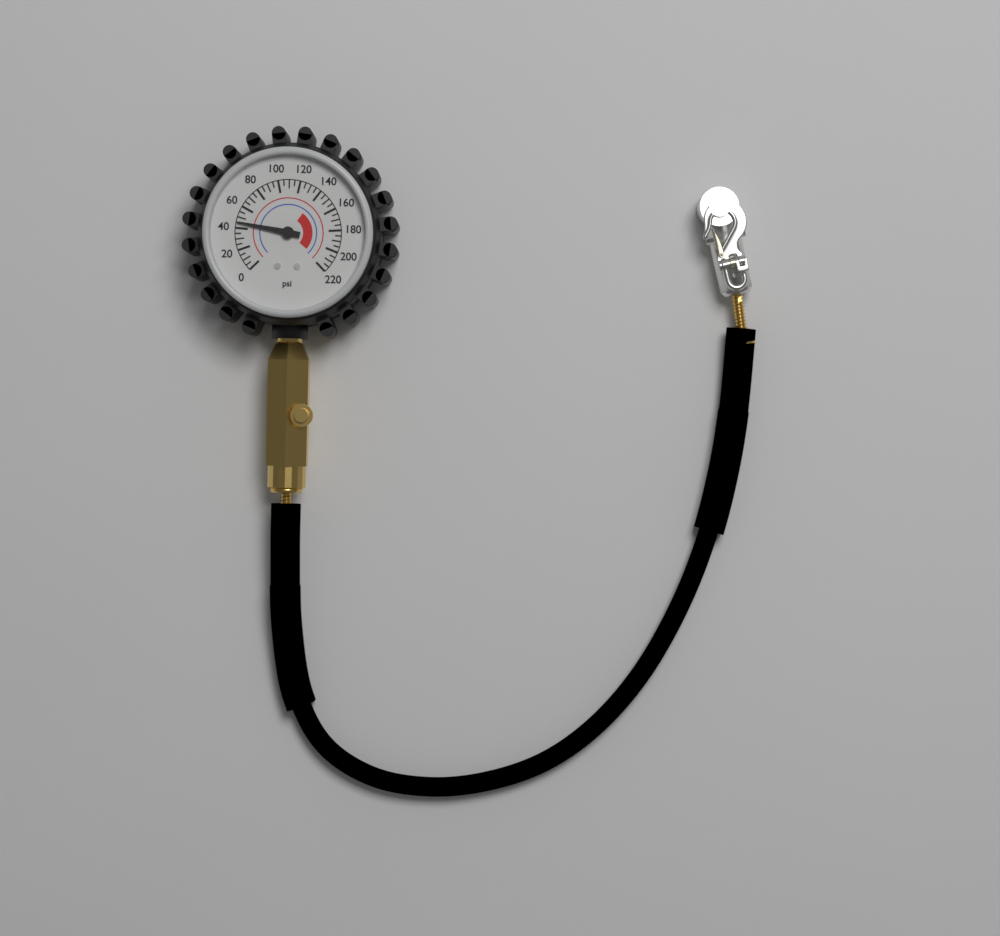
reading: 45 psi
